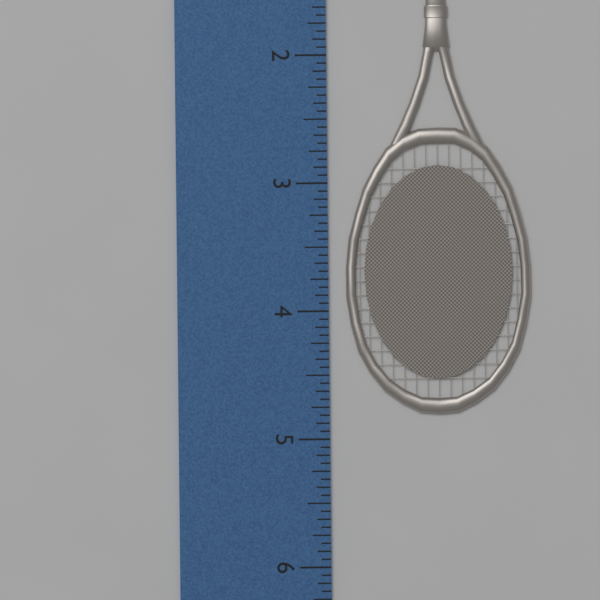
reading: 4.8125 inch
